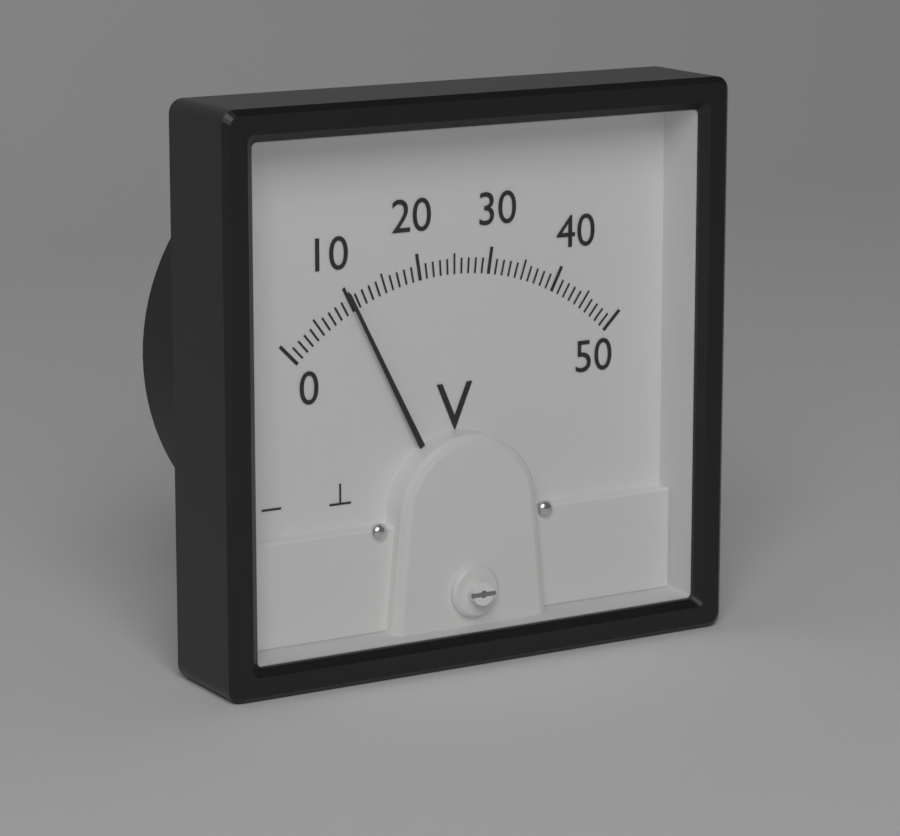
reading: 10 V
